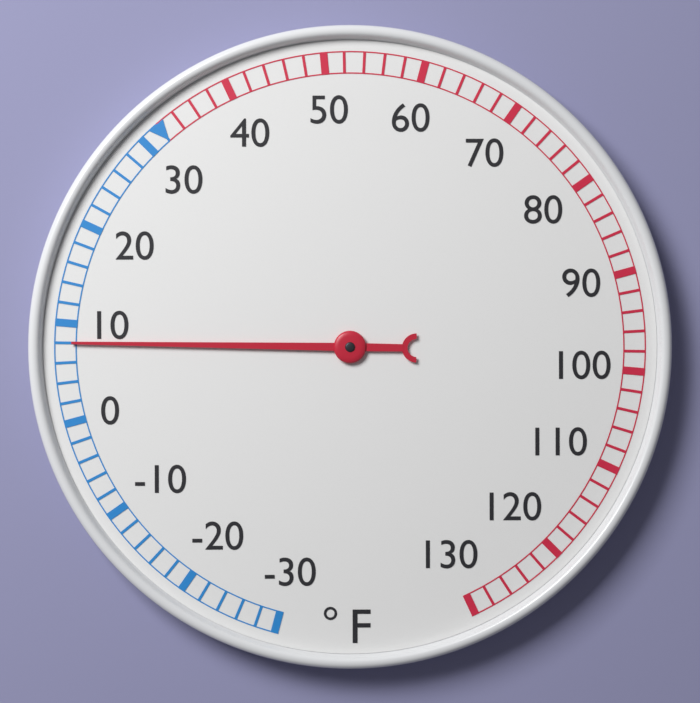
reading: 8 °F
